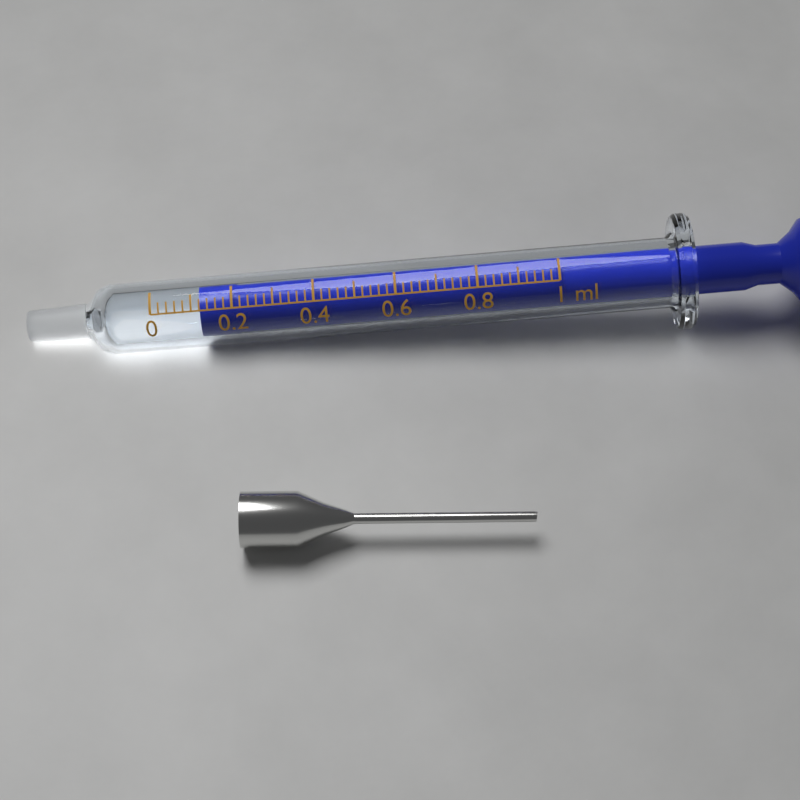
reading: 0.12 ml
